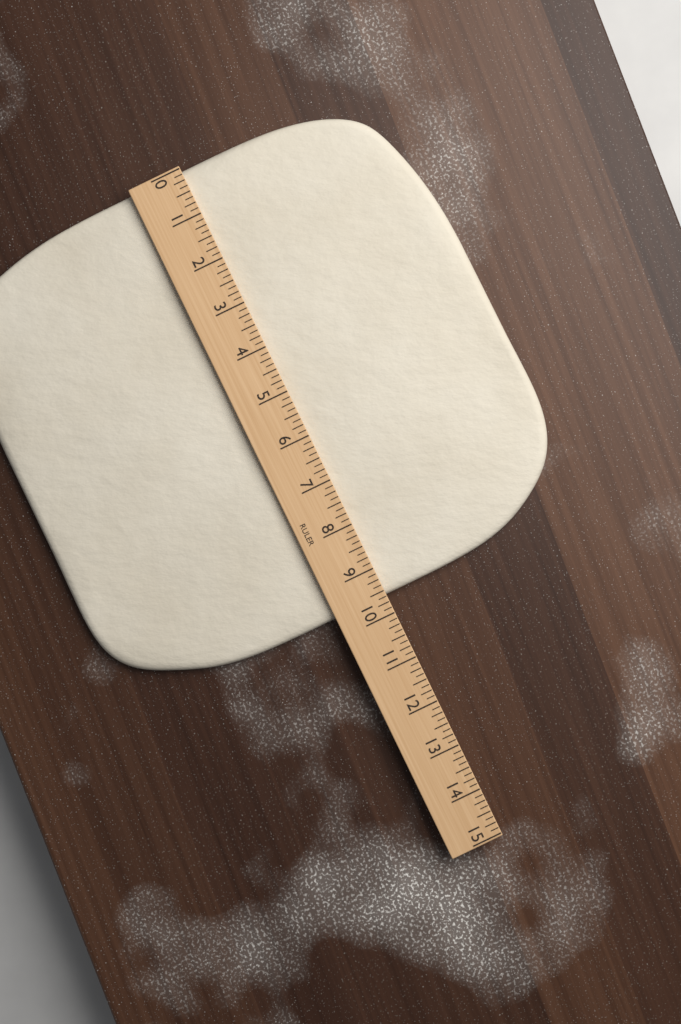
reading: 9.625 (no unit)
